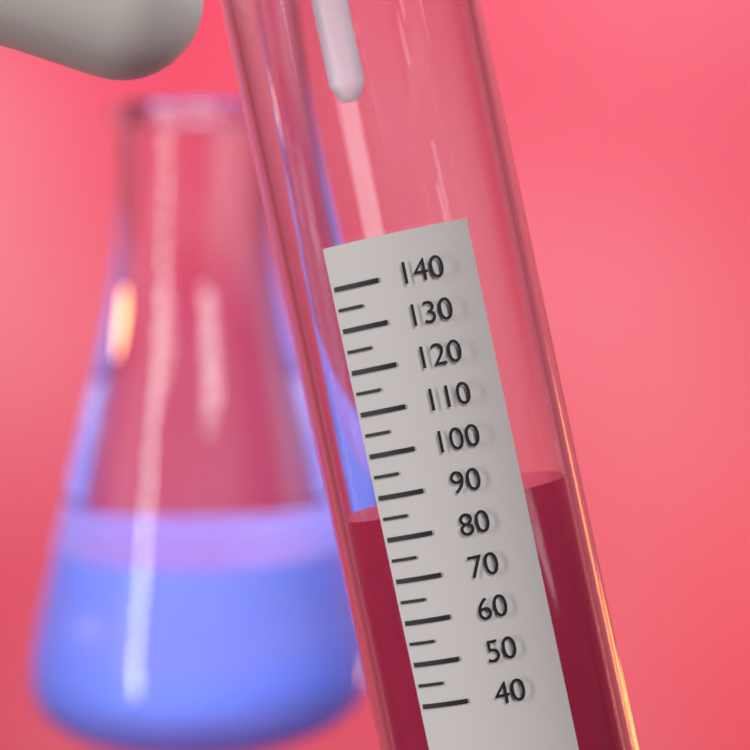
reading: 85 (no unit)
